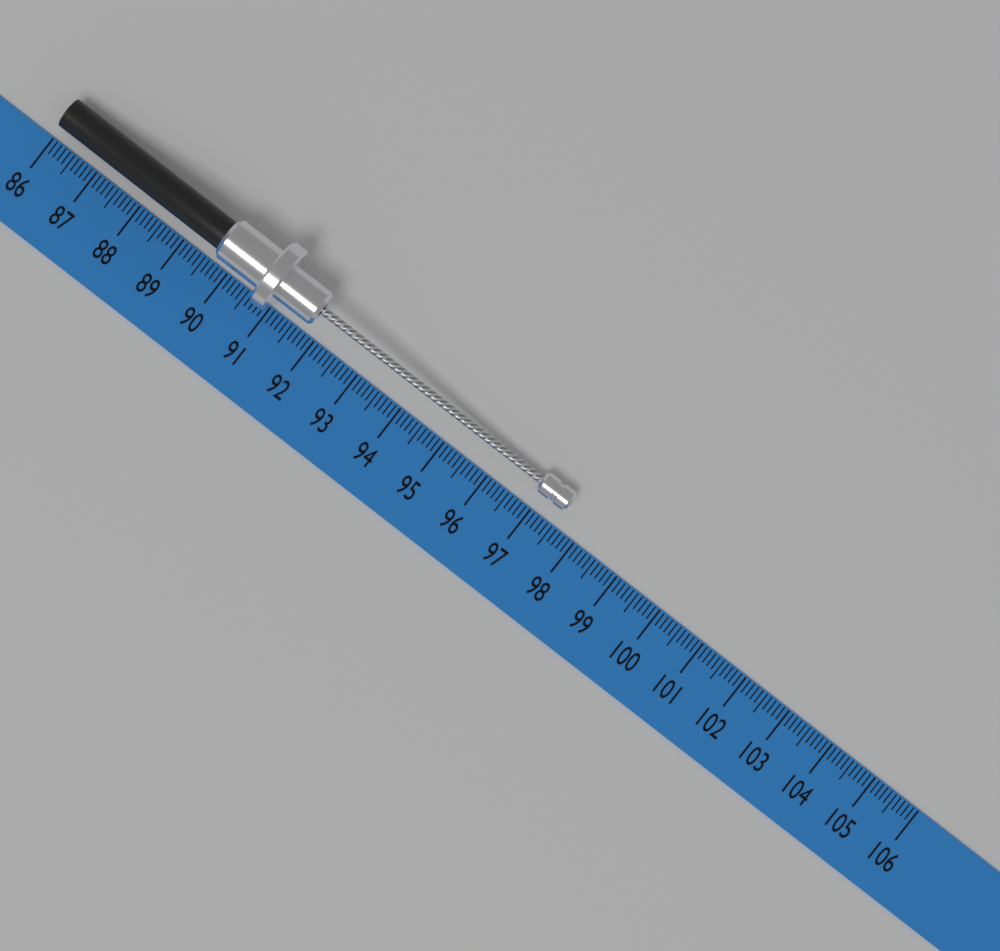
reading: 97.5 (no unit)
